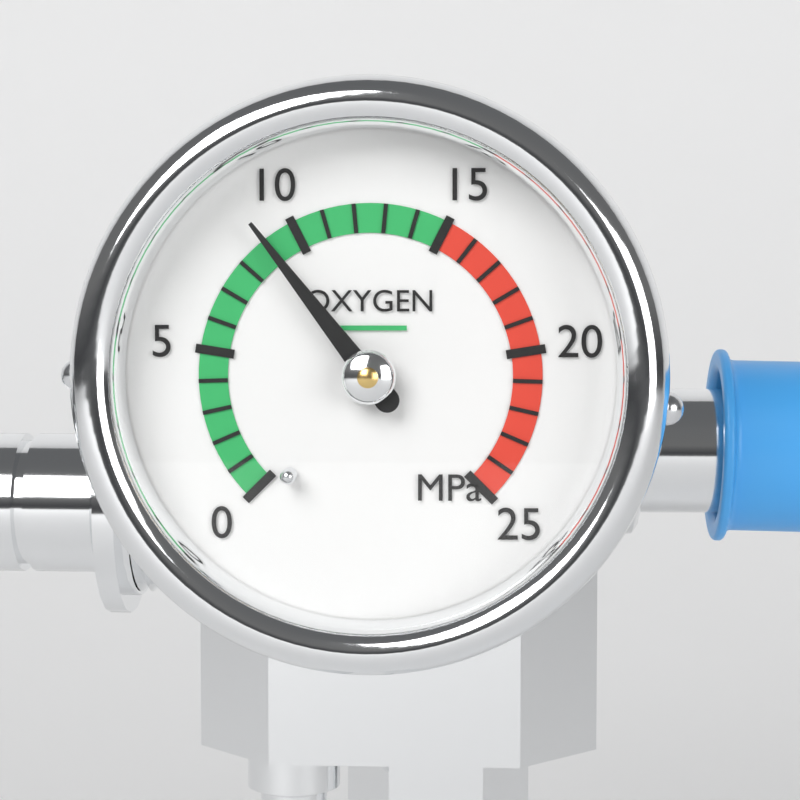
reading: 9 MPa
